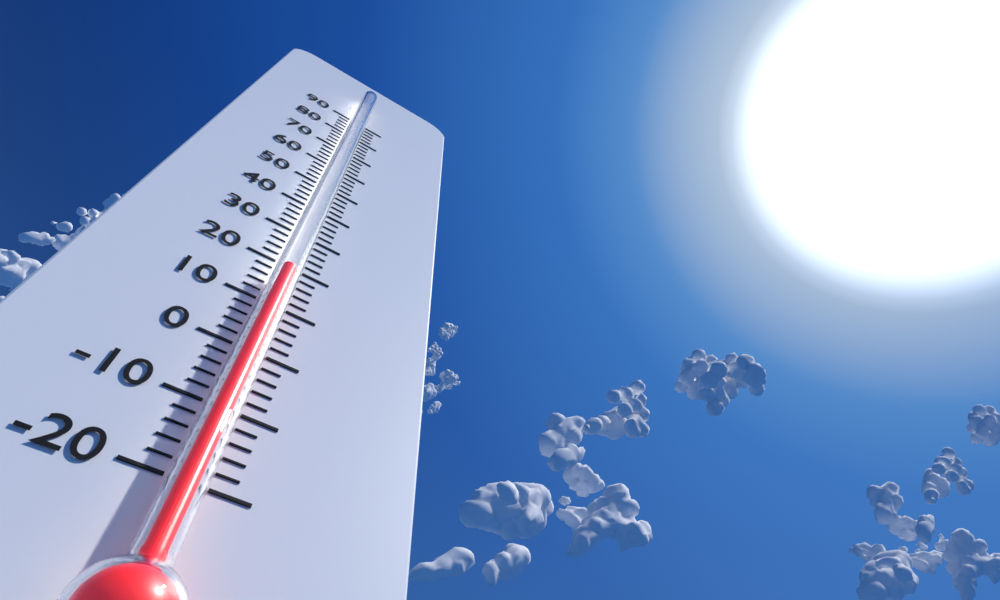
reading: 16 (no unit)
